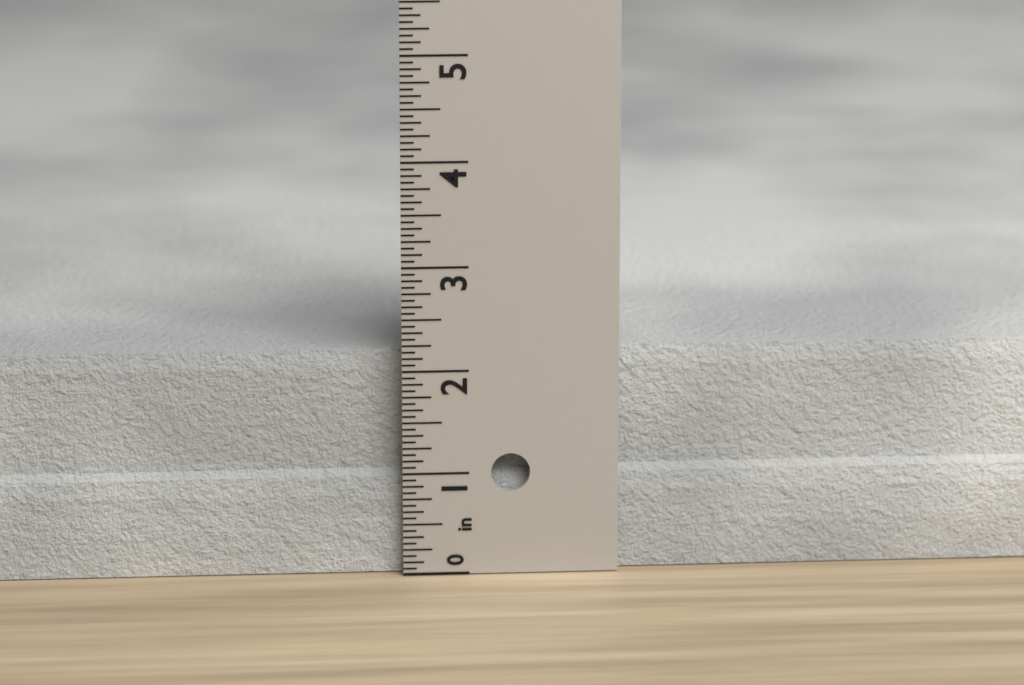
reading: 2.1250 in
